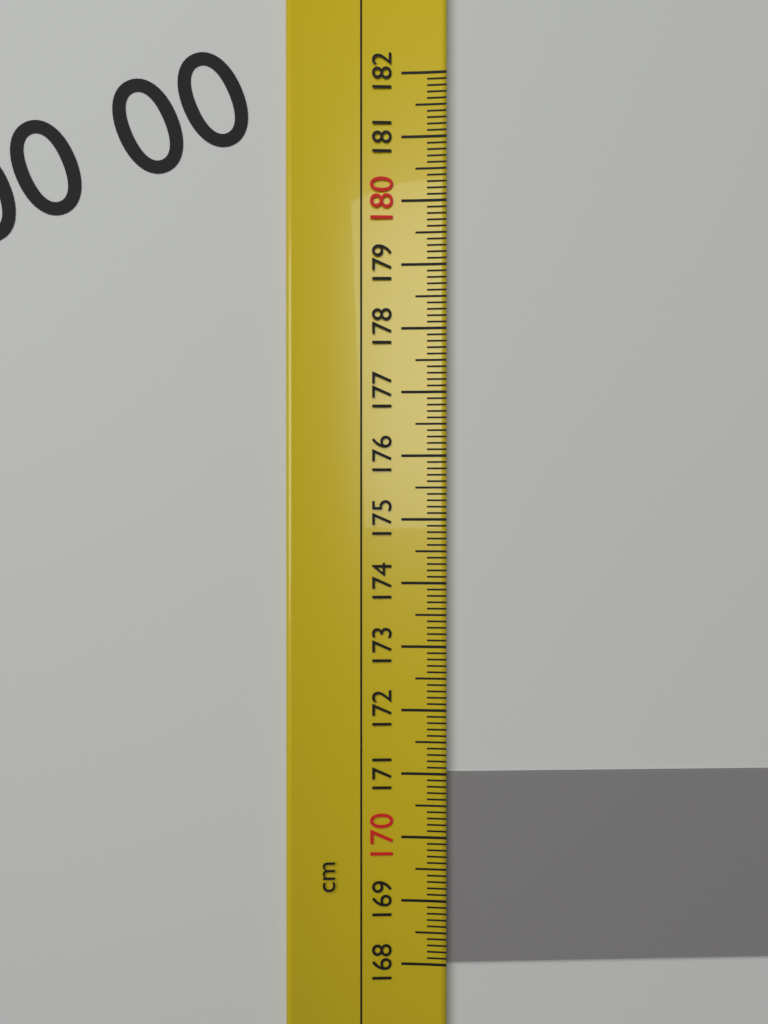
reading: 171.0 cm
